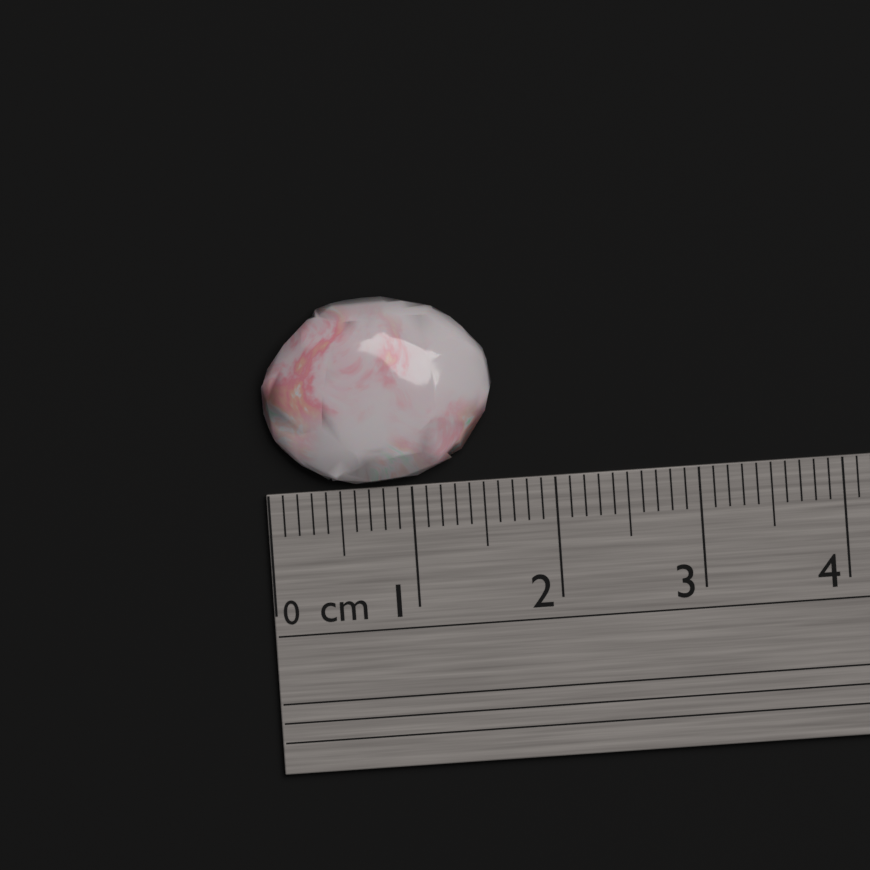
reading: 1.6 cm
